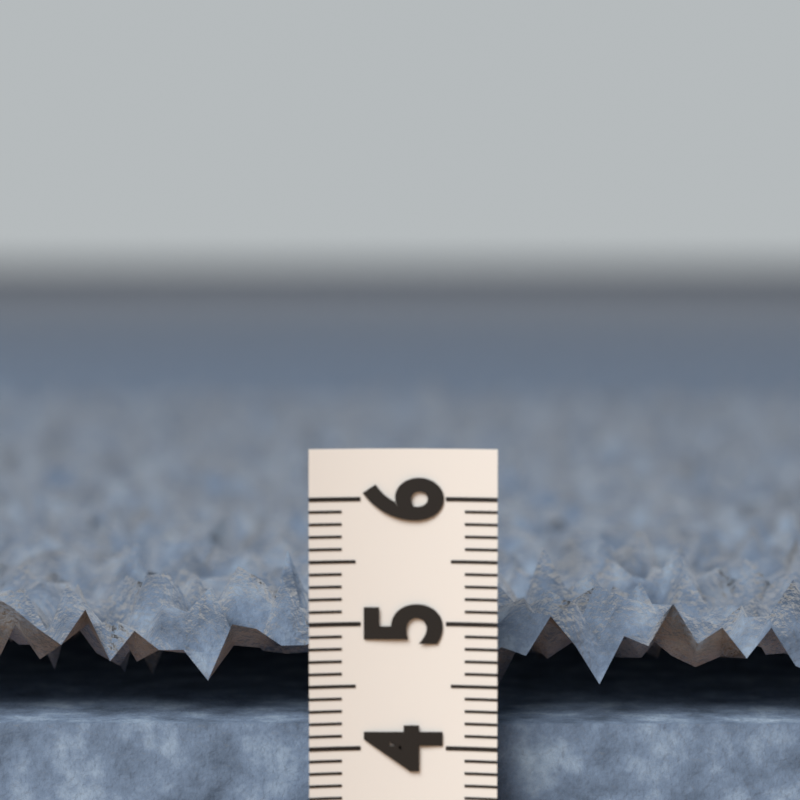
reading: 5.4 (no unit)
